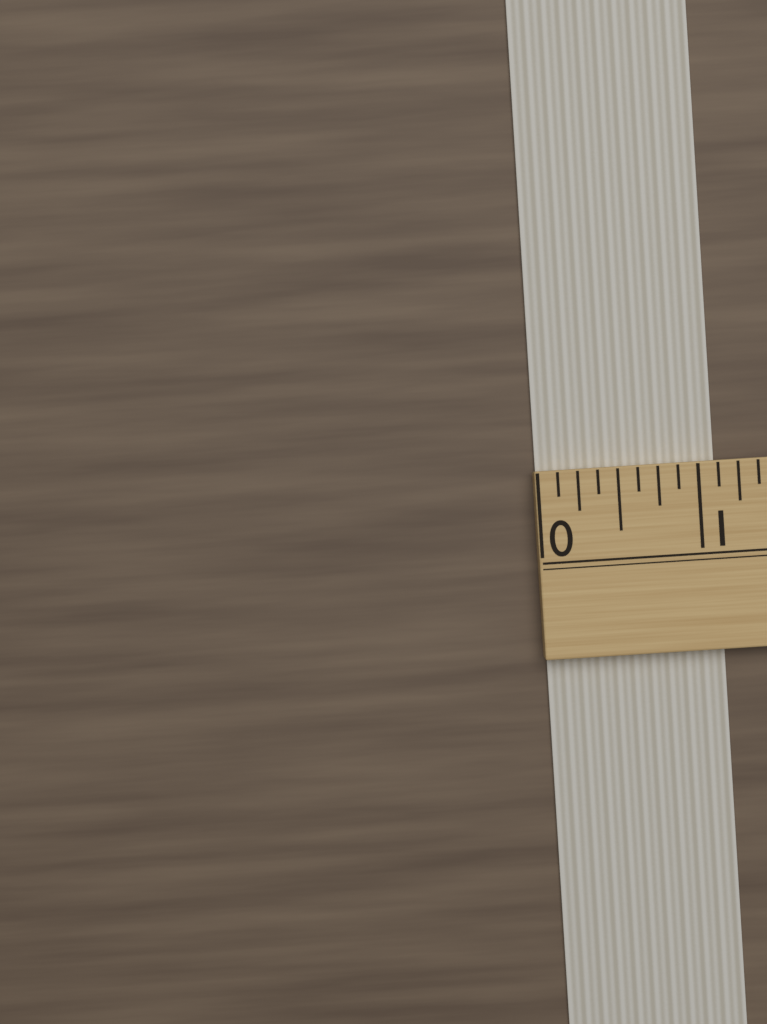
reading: 1.125 (no unit)
